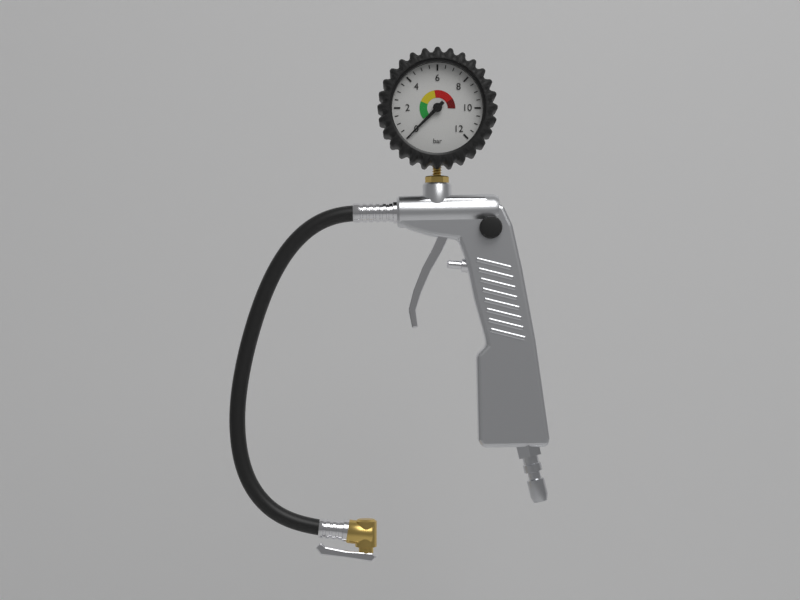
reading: 0.0 bar
